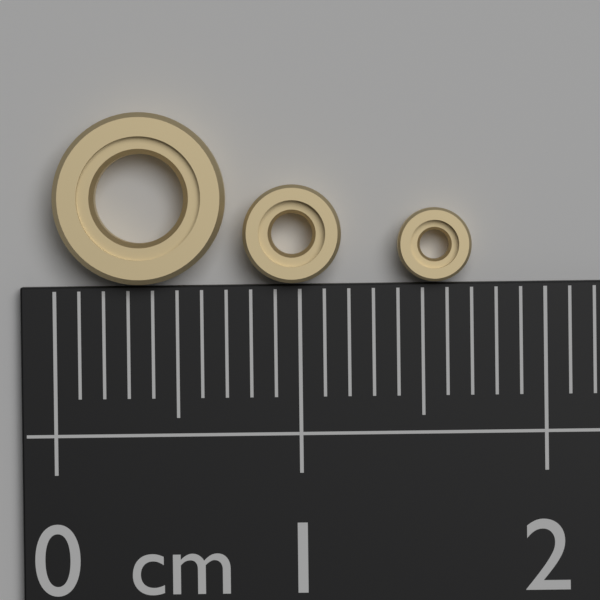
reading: 0.7 cm
